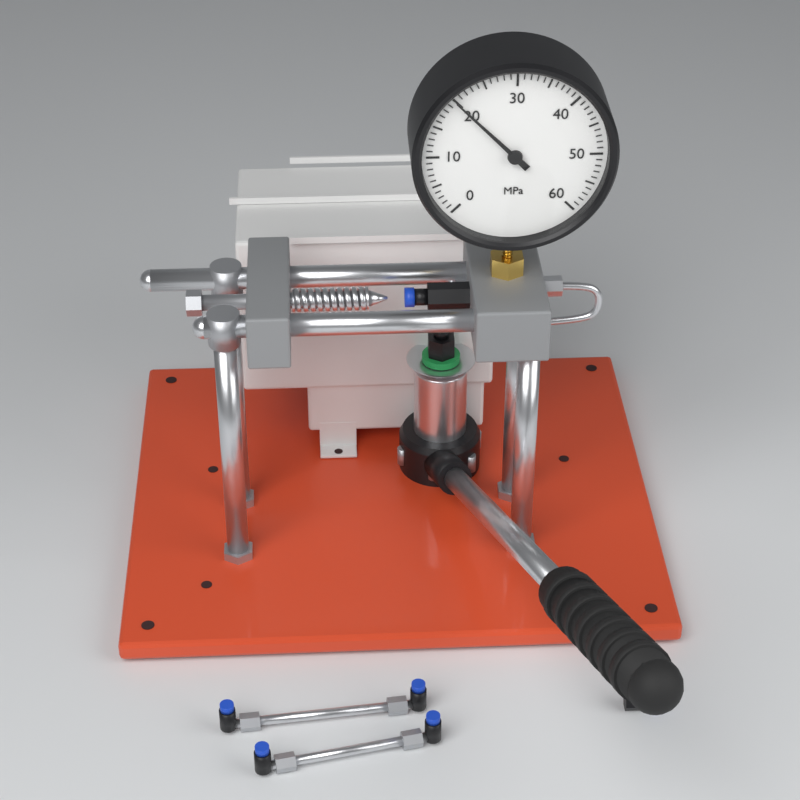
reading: 20 MPa
